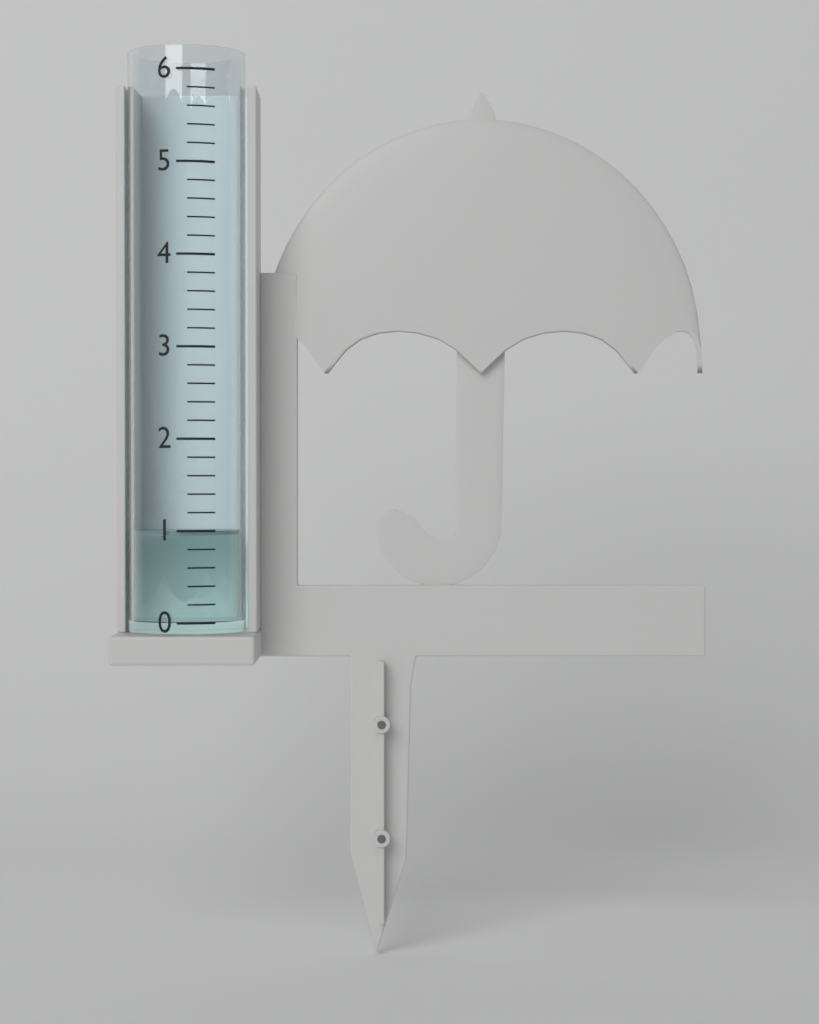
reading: 1.0 (no unit)
